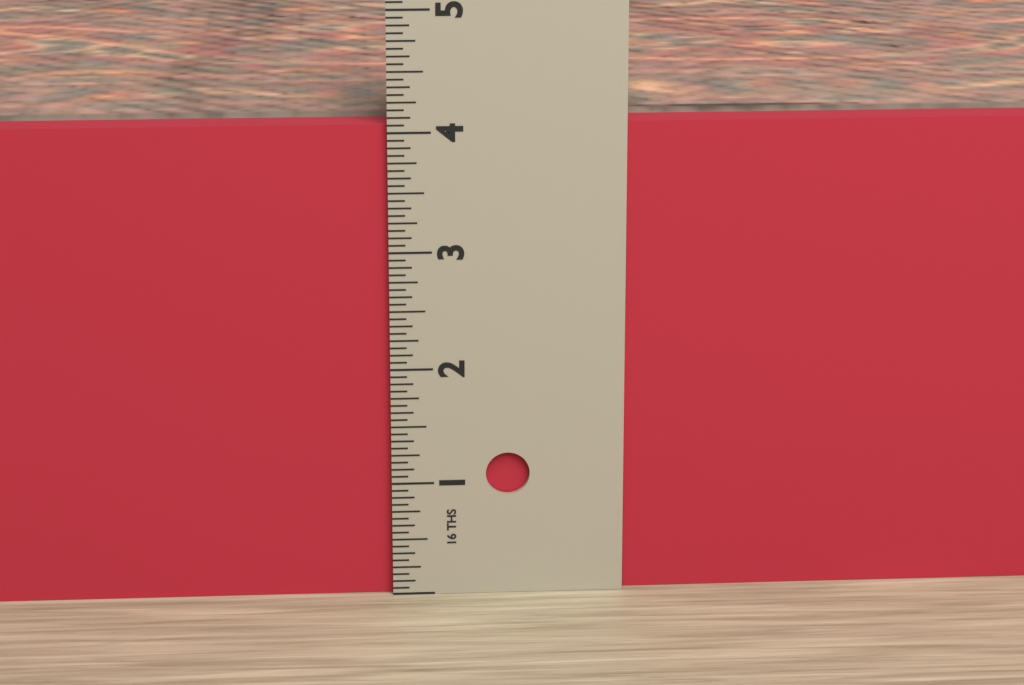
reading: 4.0625 in
